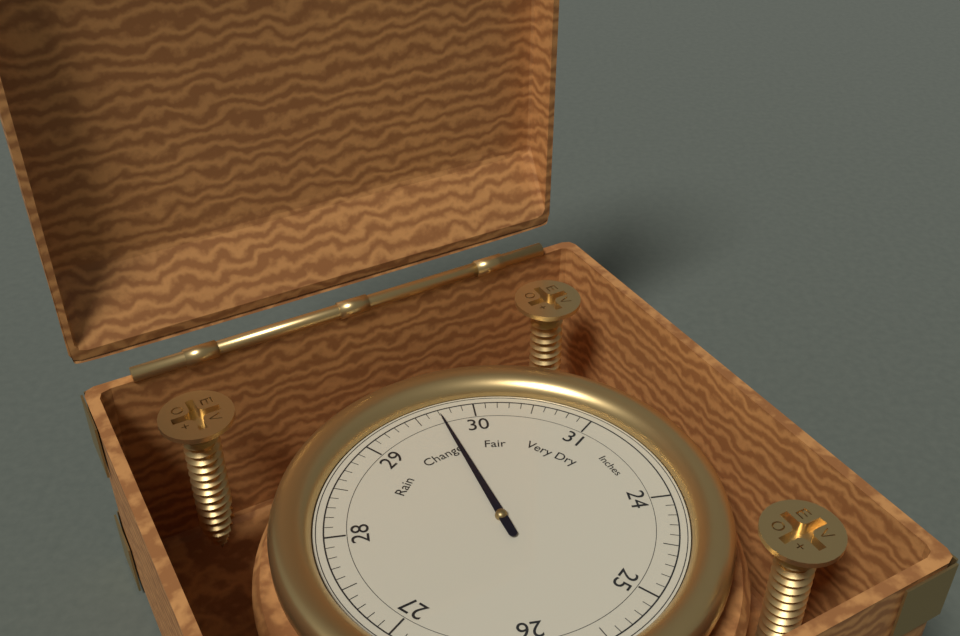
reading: 29.7 Inches
